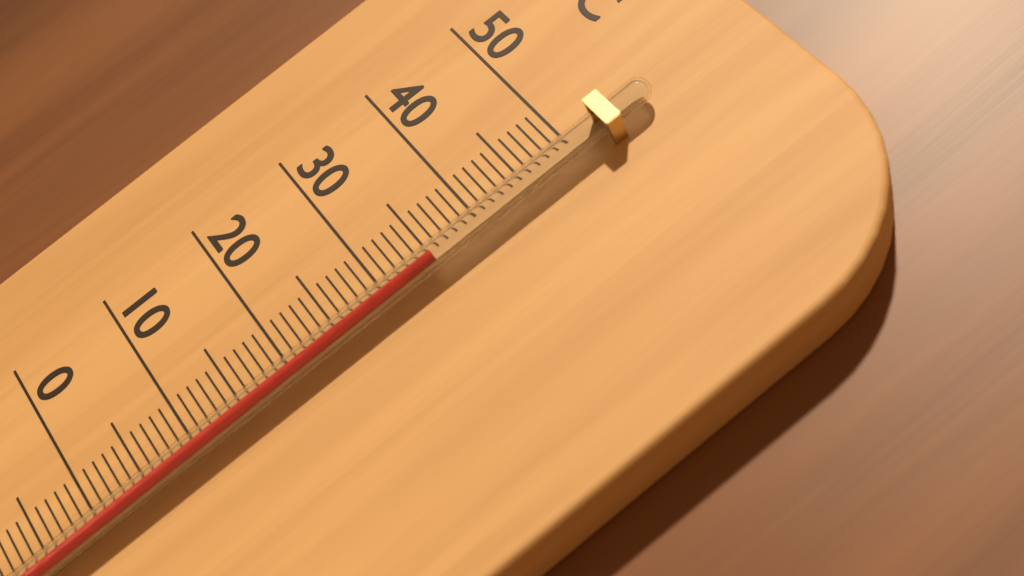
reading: 35 °C
